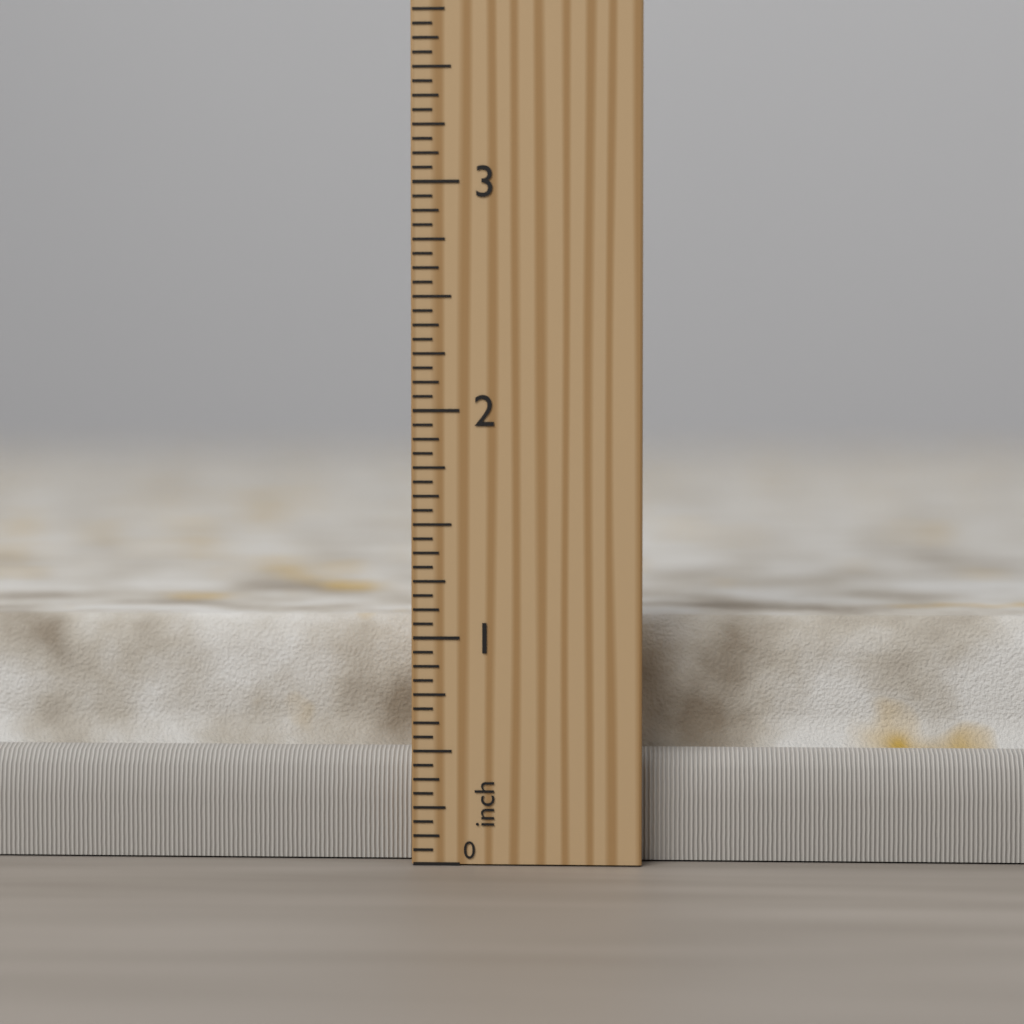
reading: 1.0625 inch
